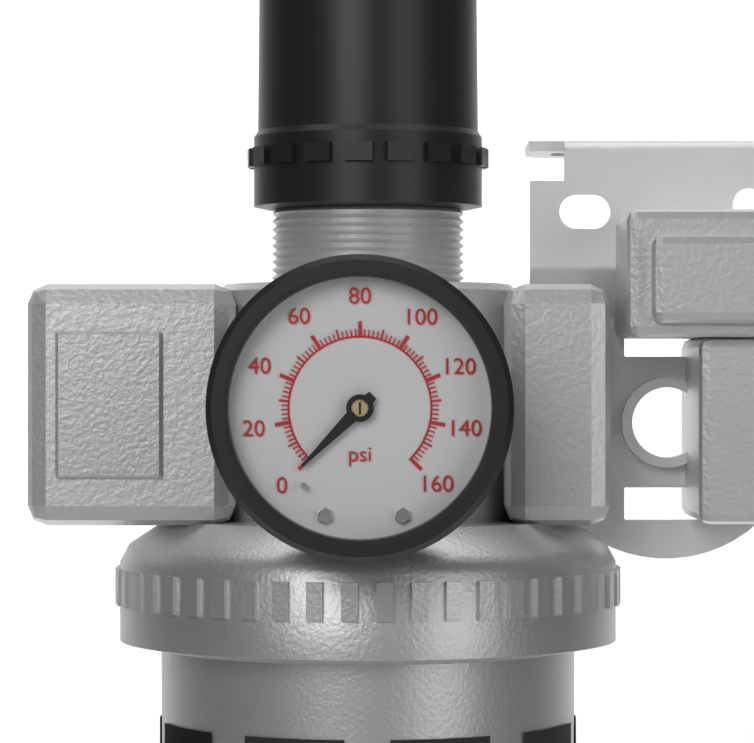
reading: 0 psi
